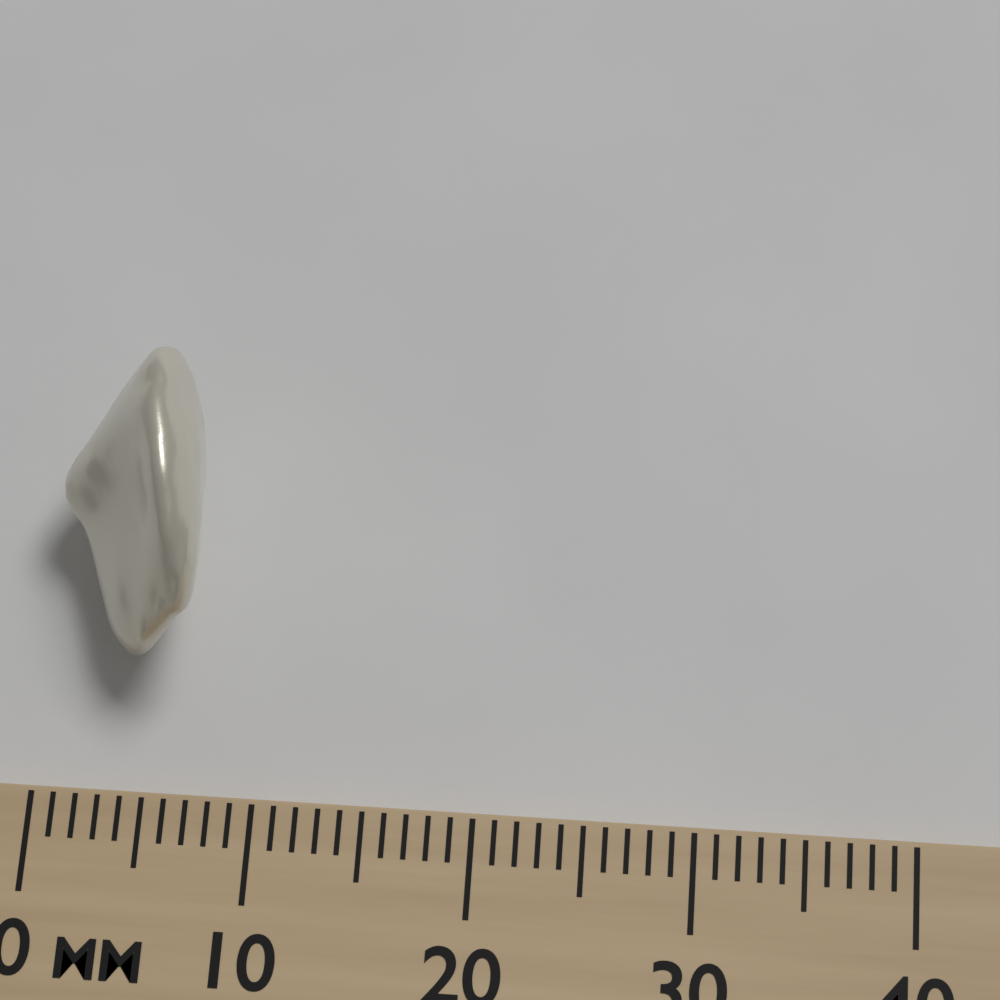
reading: 7 mm
